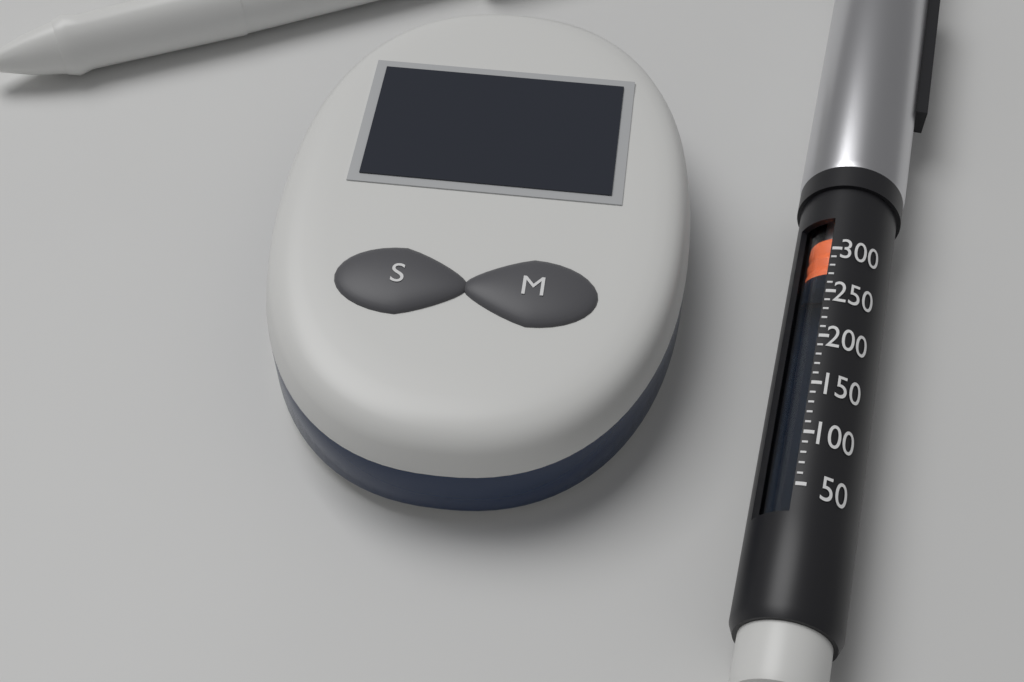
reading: 280 (no unit)
